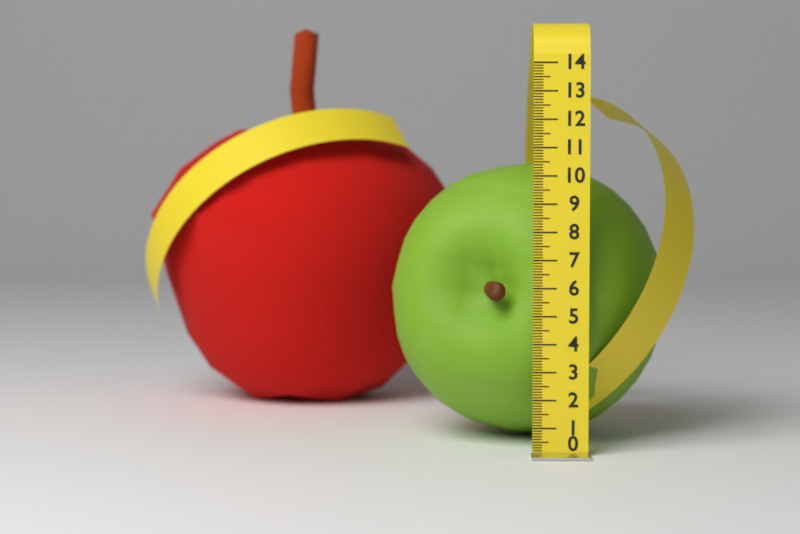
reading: 10.4 (no unit)
